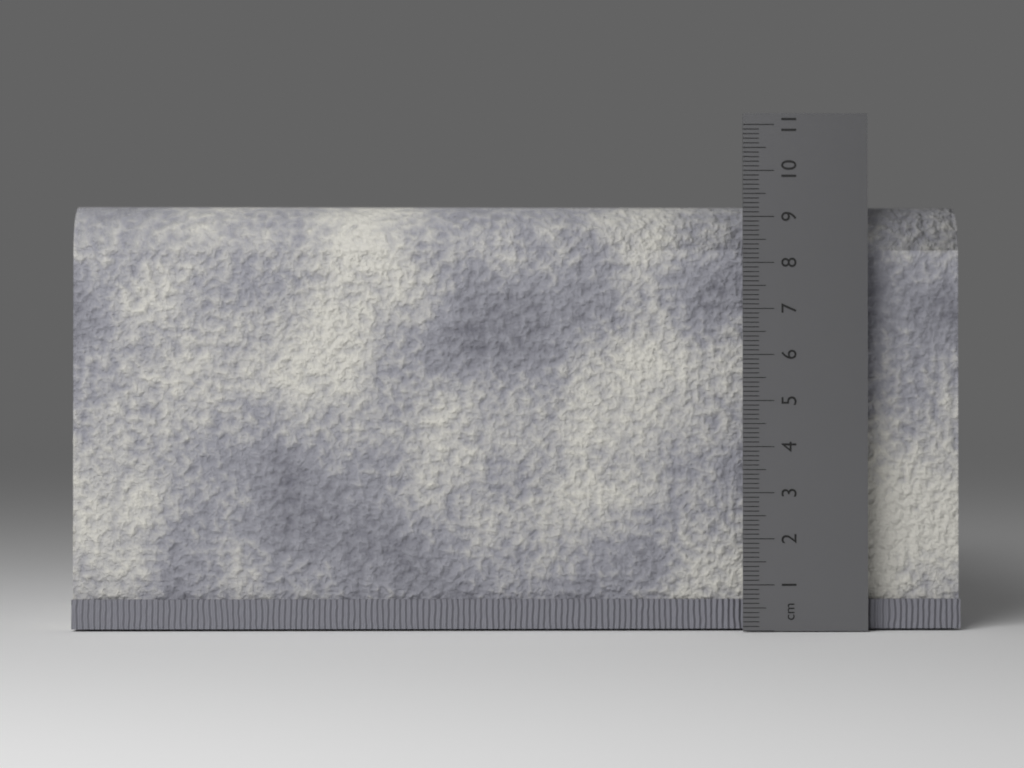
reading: 9.3 cm
